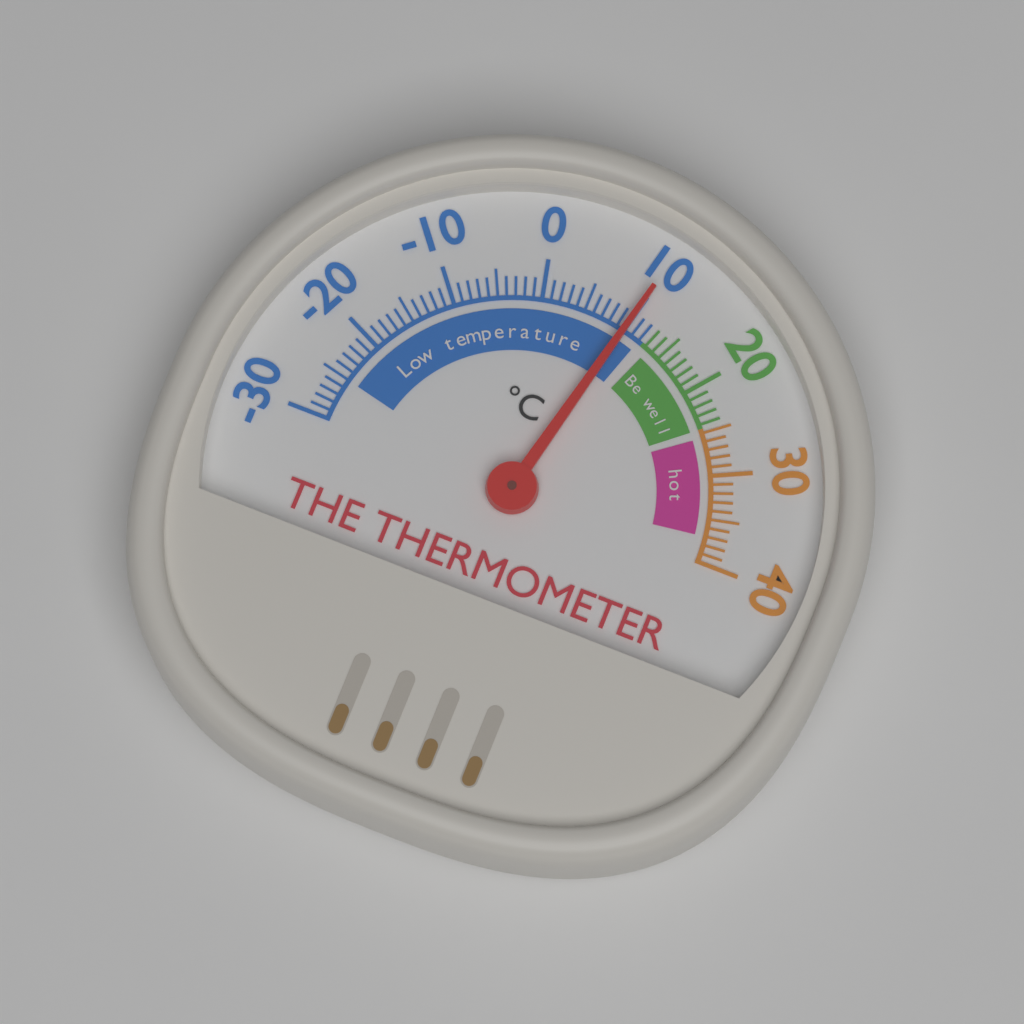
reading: 10 °C
